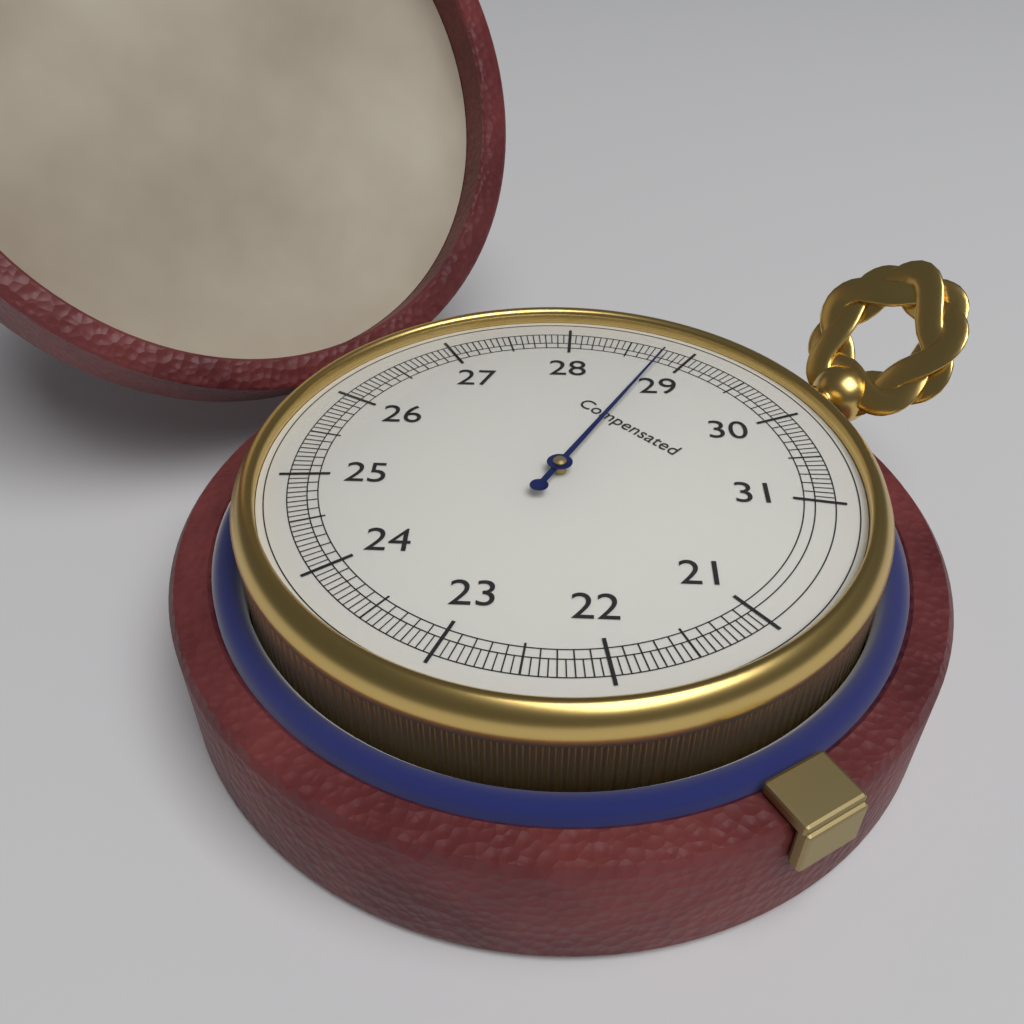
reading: 28.80 (no unit)
